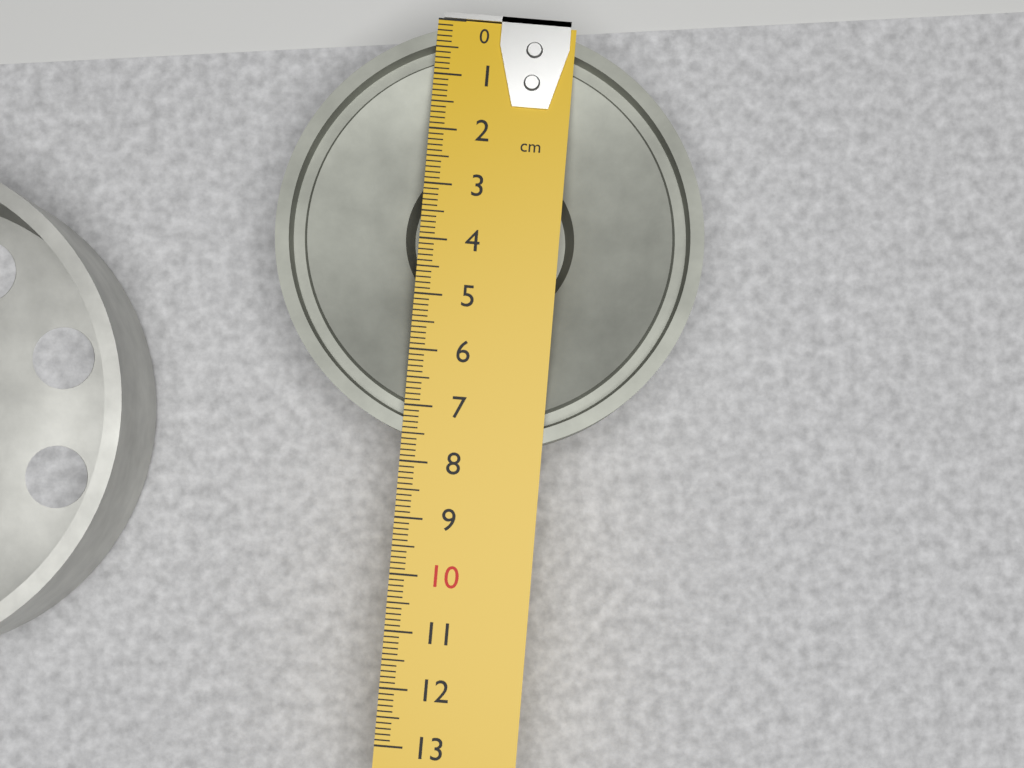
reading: 7.7 cm
